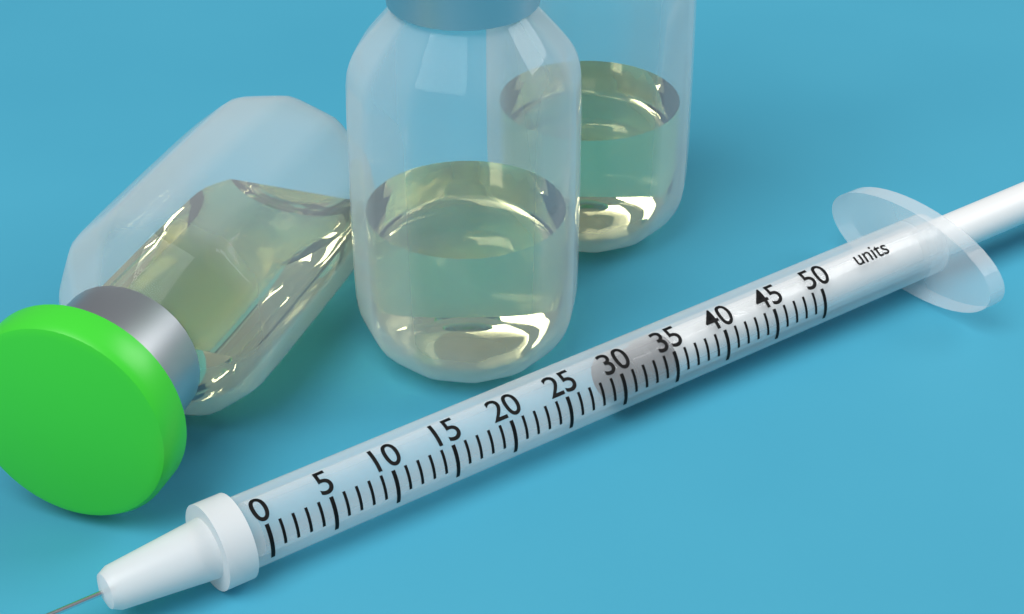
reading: 30 units
